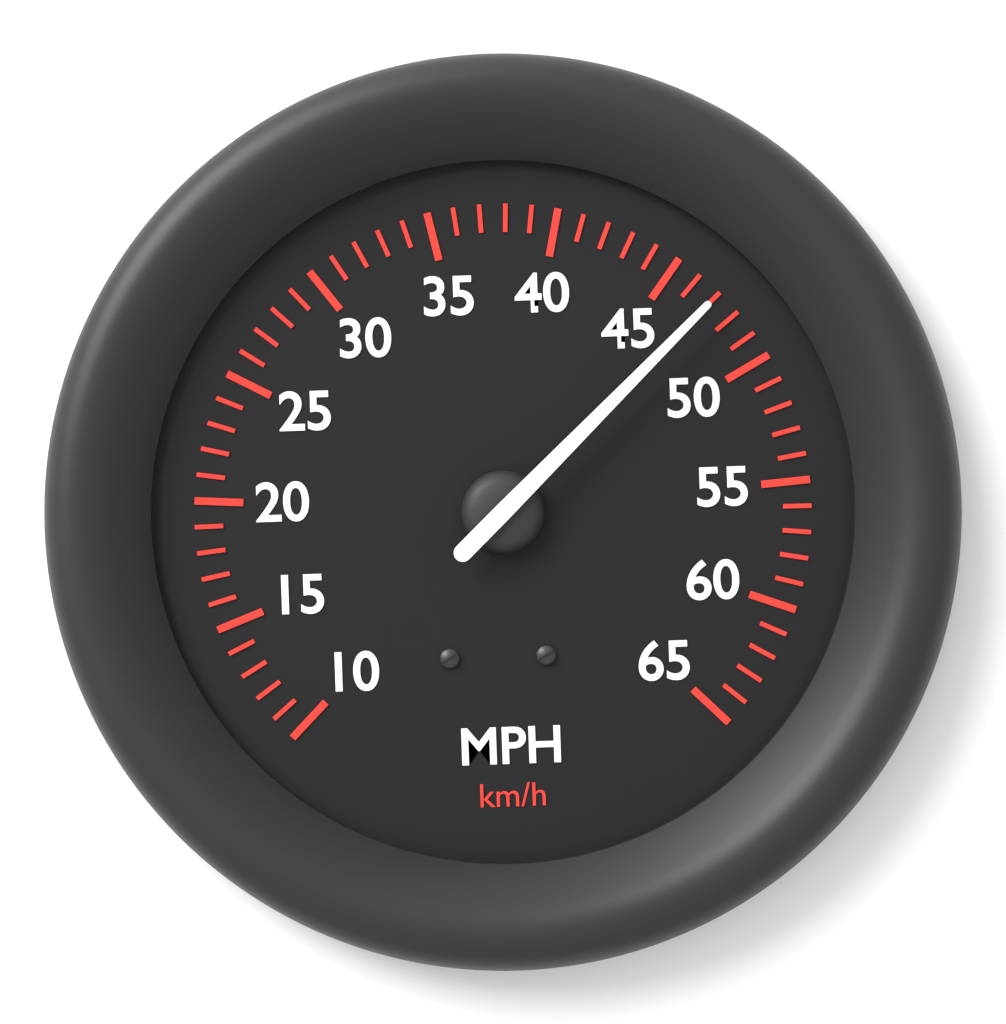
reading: 47 mph
